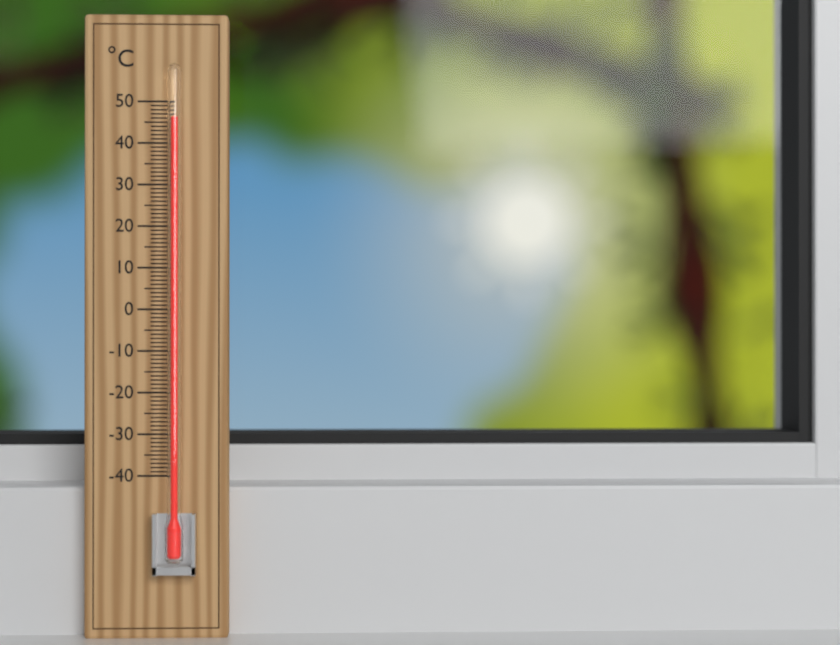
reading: 46 °C
